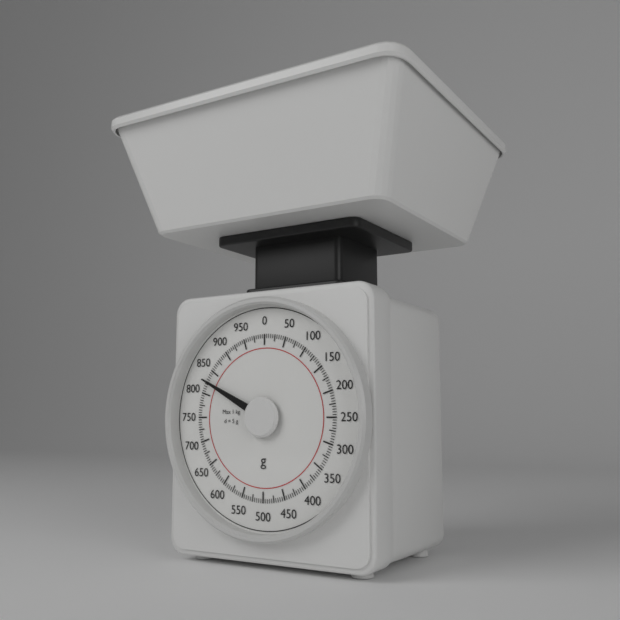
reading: 825 g
